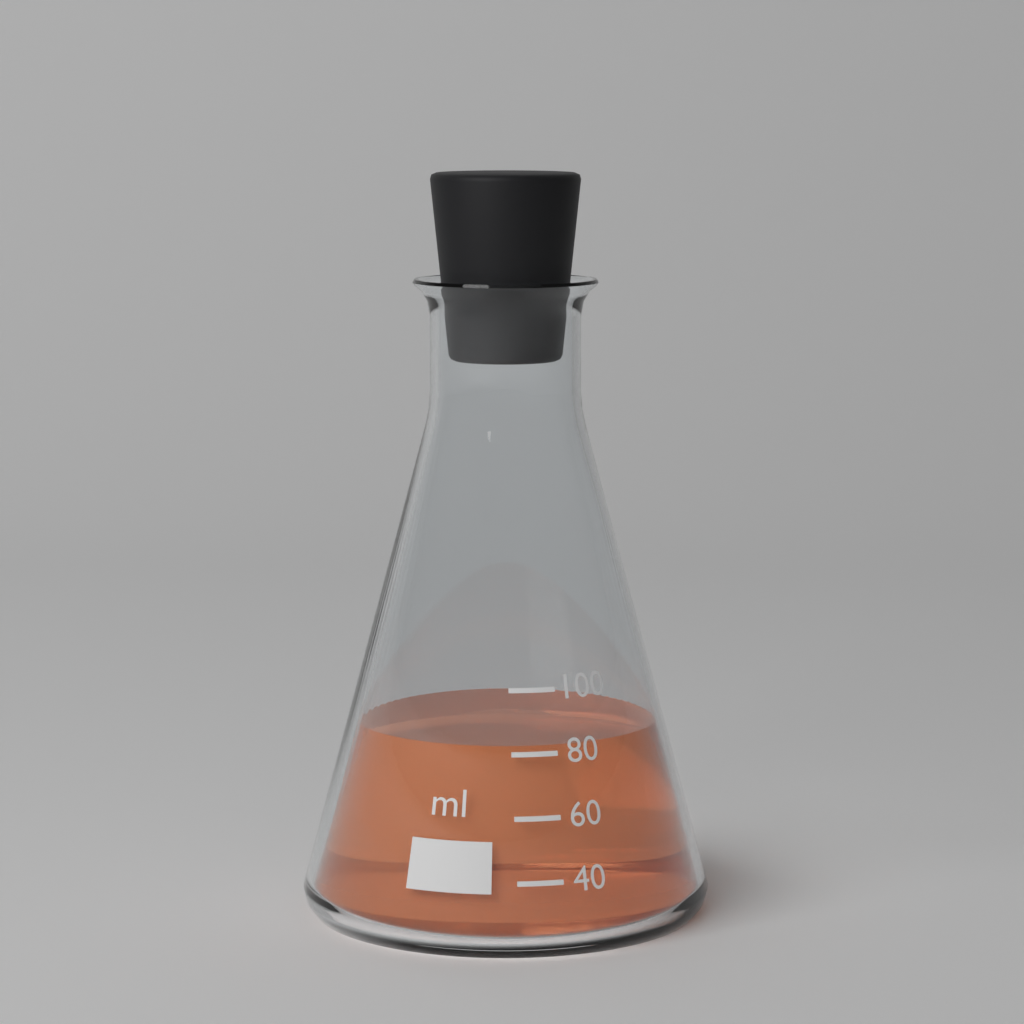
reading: 82 ml
